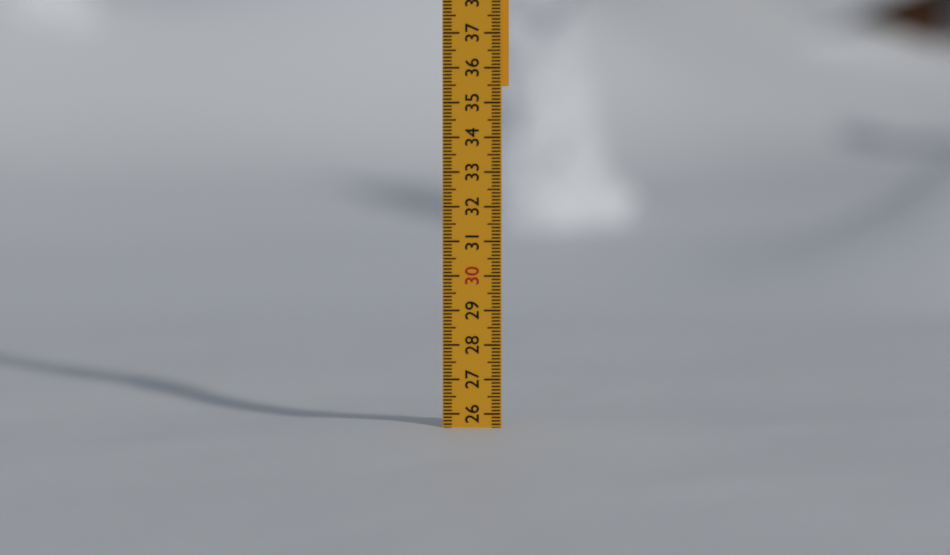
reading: 25.6 (no unit)
